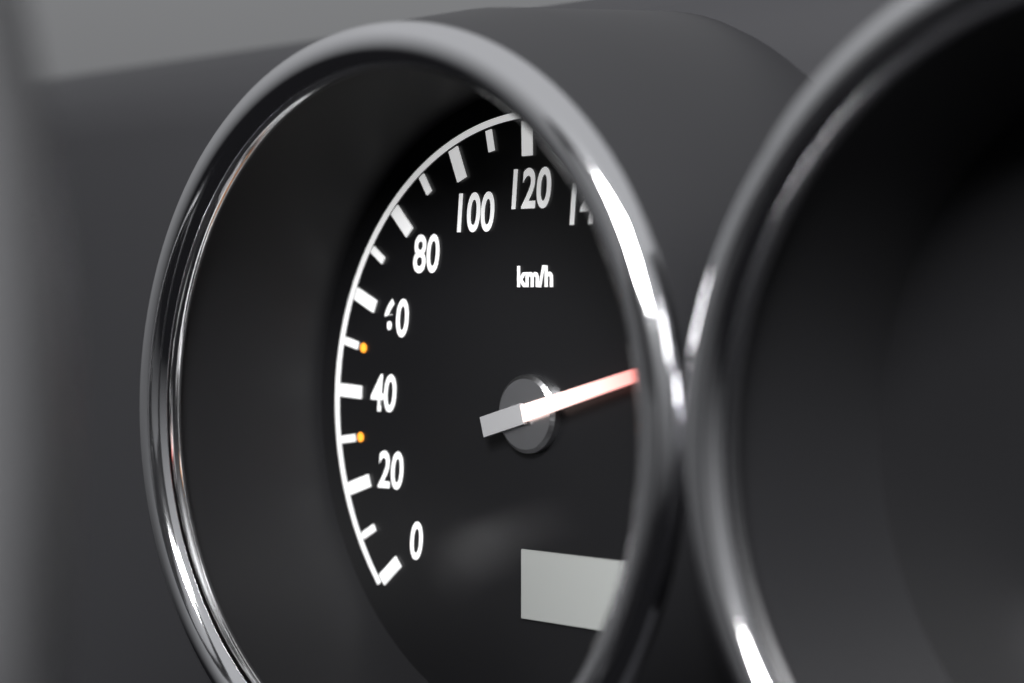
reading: 190 km/h
